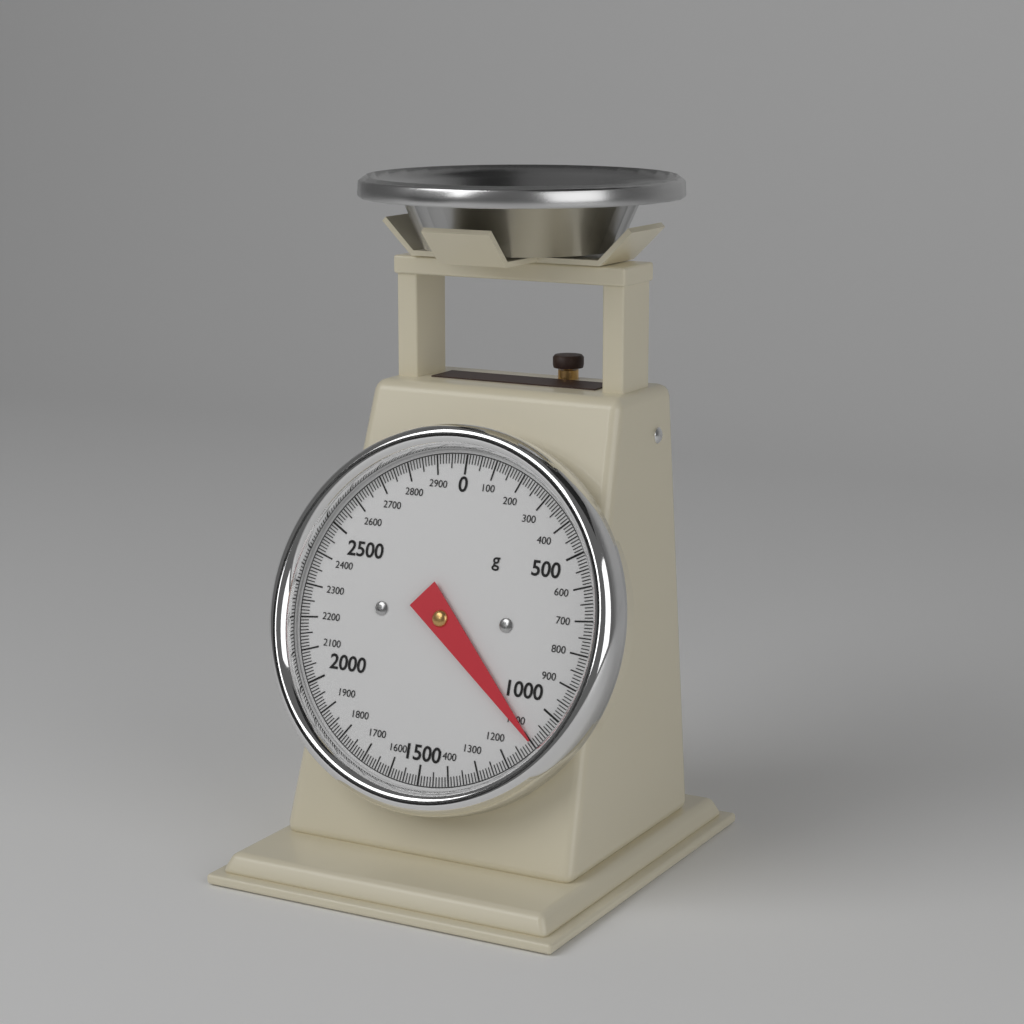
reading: 1100 g
